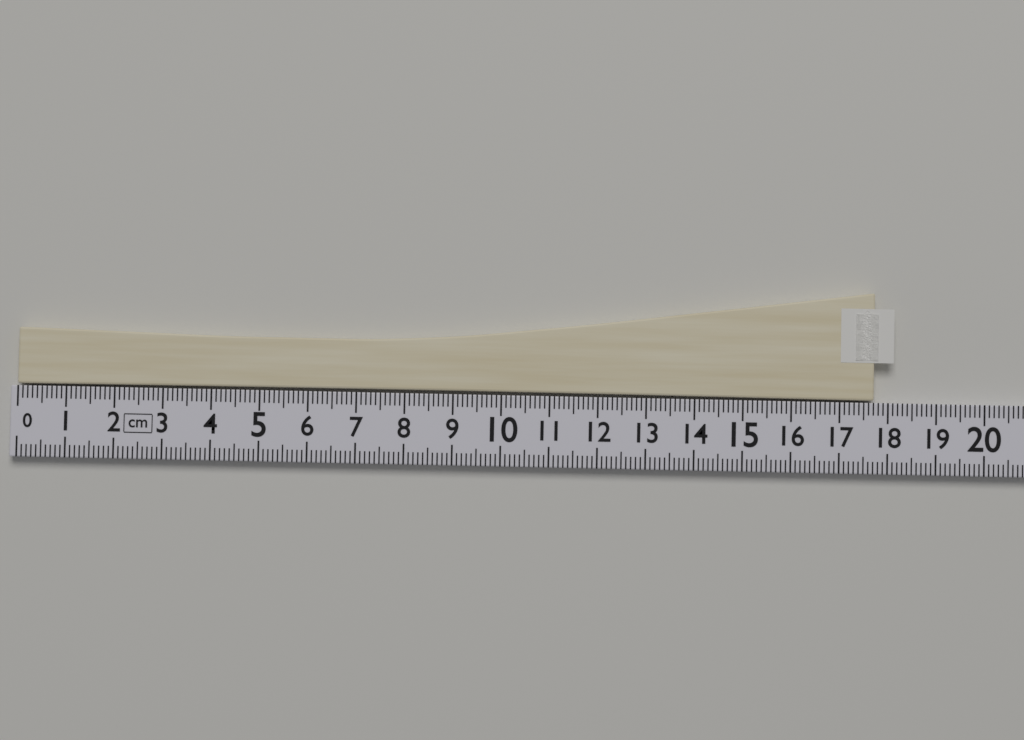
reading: 17.7 cm
